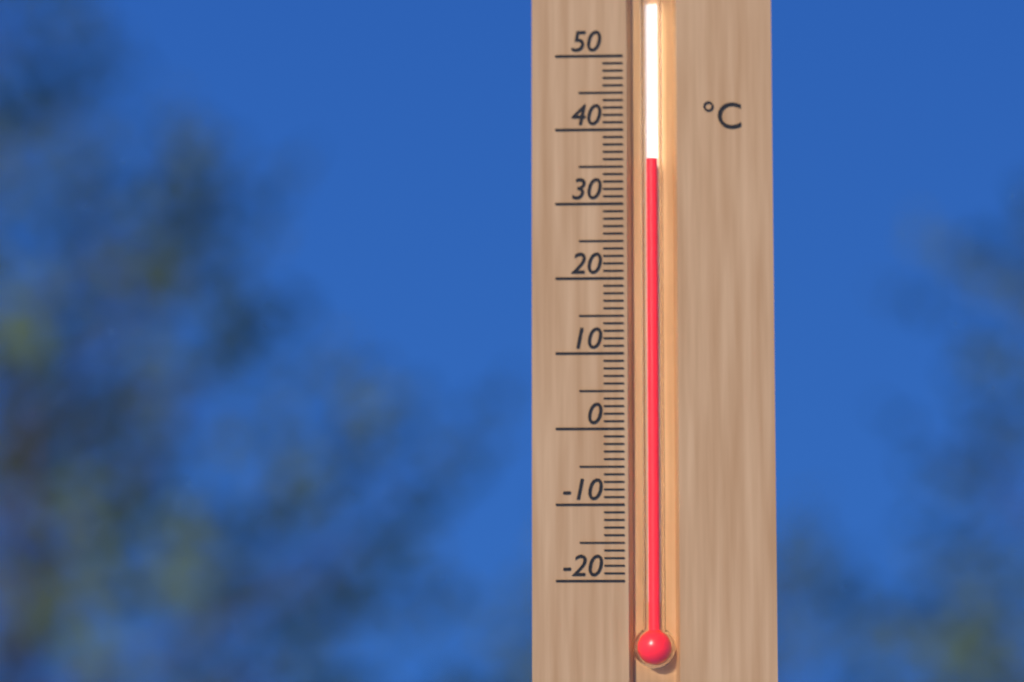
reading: 36 °C
